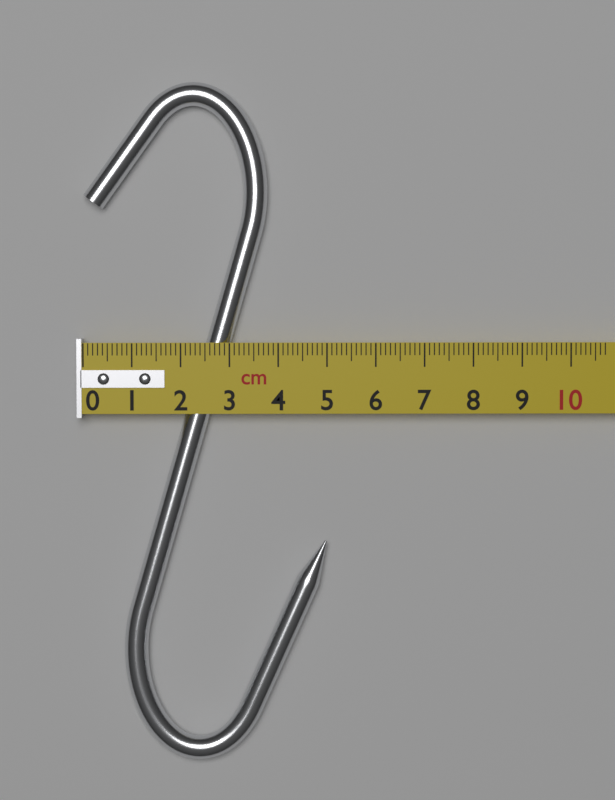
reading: 5.0 cm
